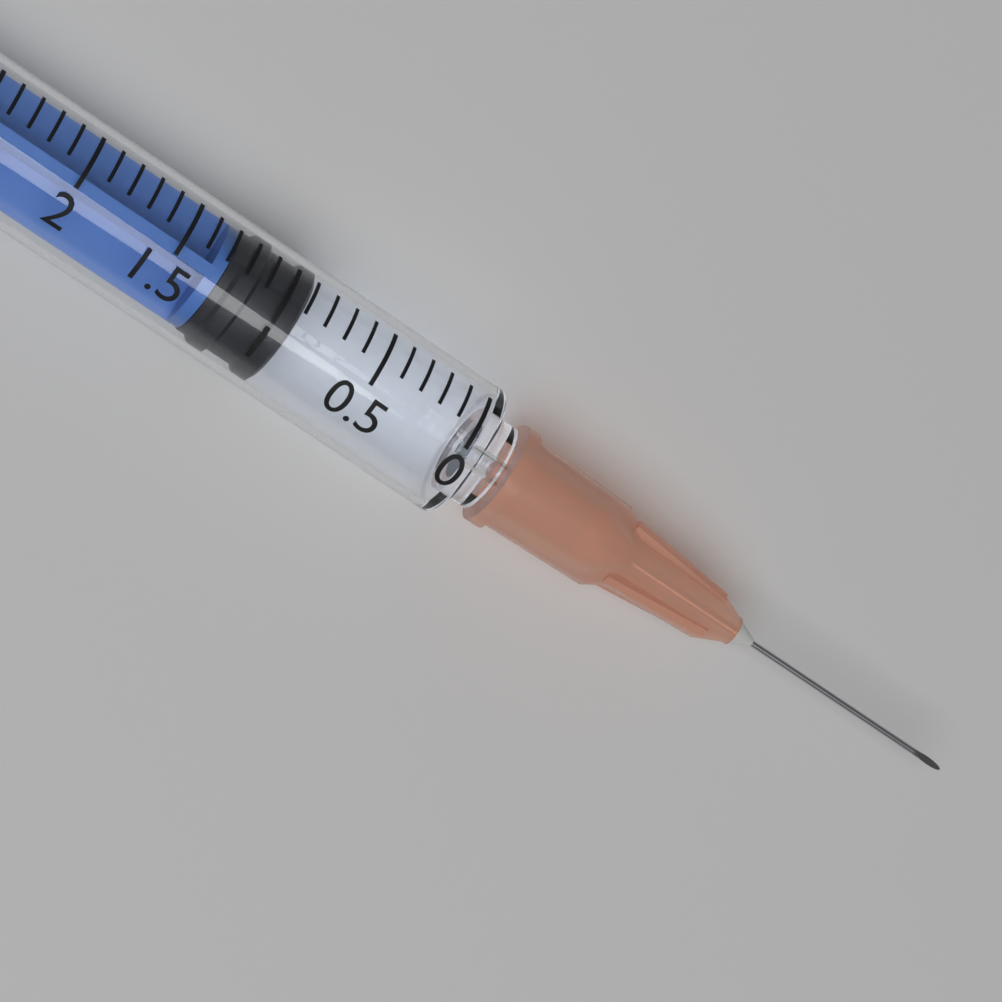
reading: 0.9 ml
